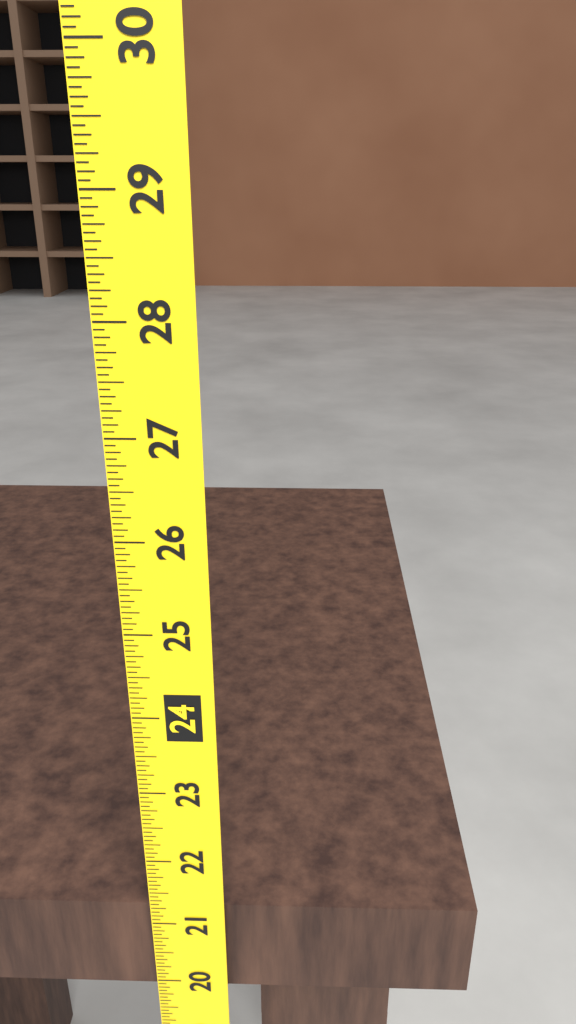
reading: 21.1875 (no unit)
